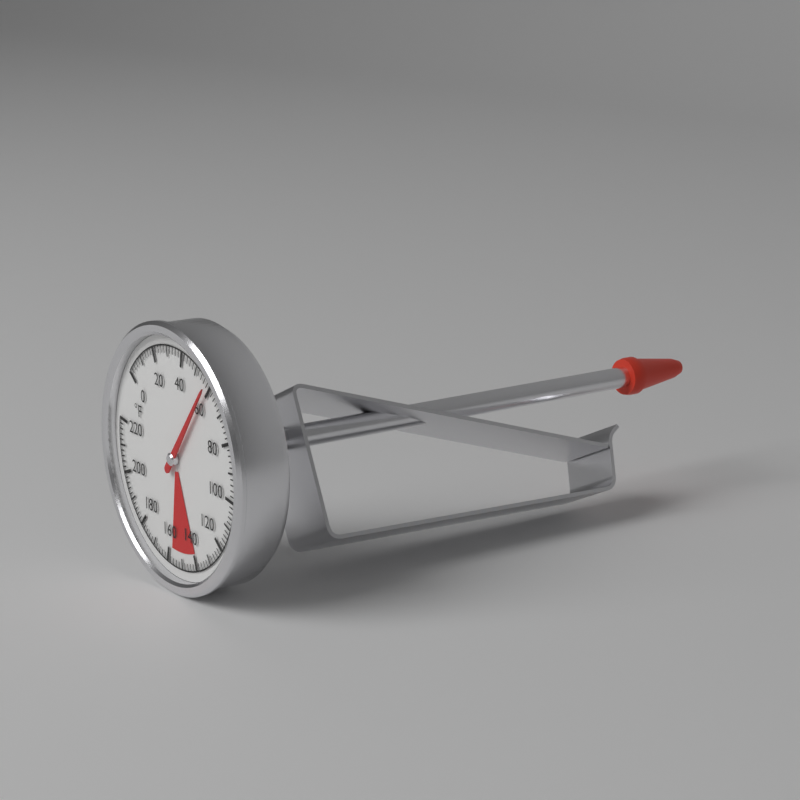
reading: 58 °F
